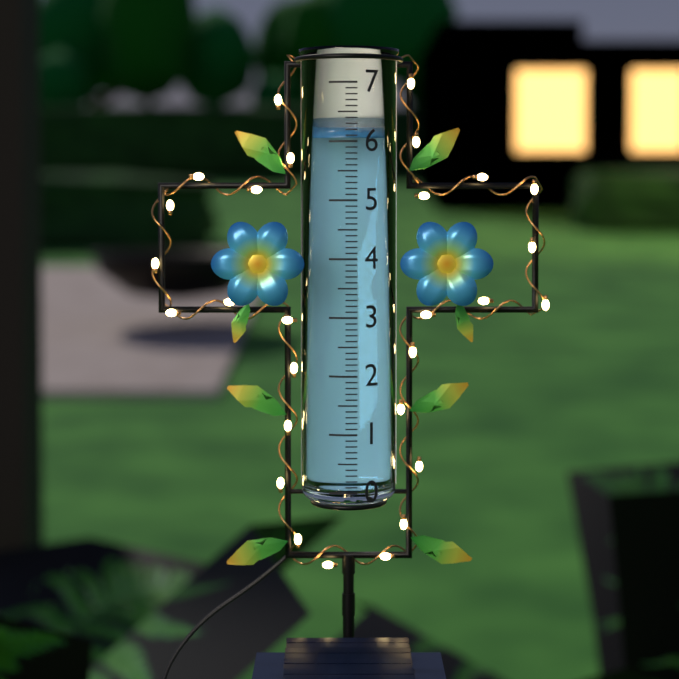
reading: 6.1 (no unit)
